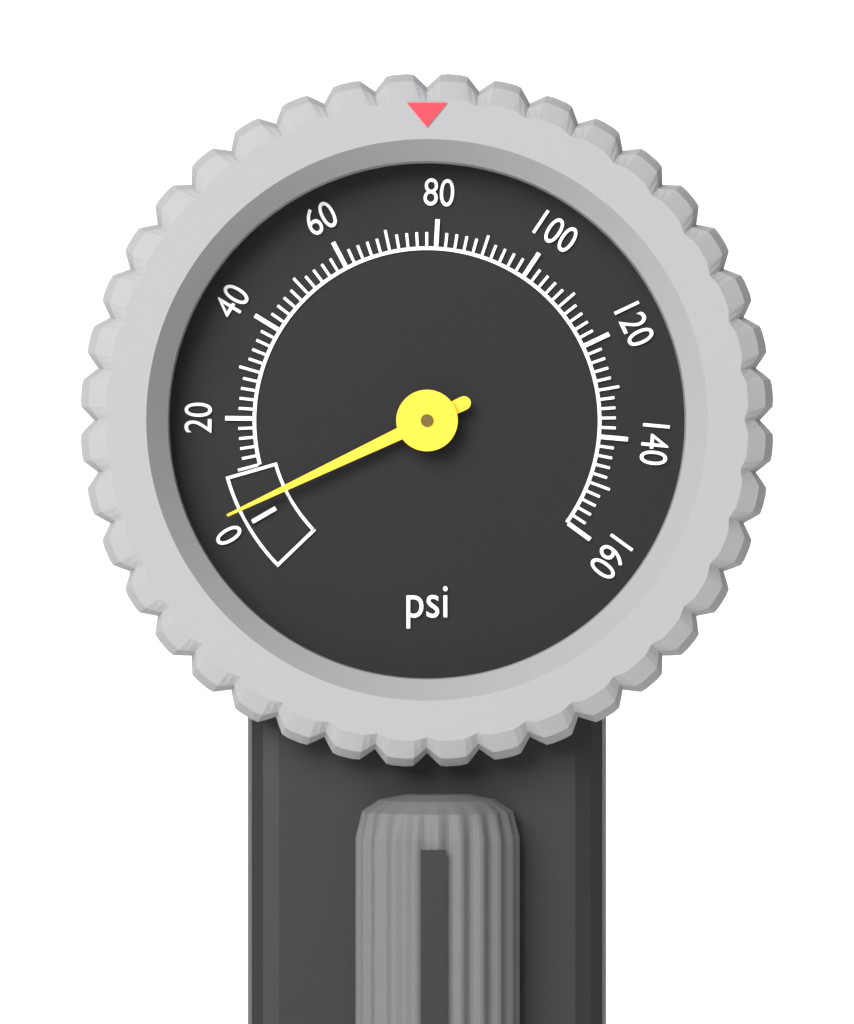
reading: 3 psi
